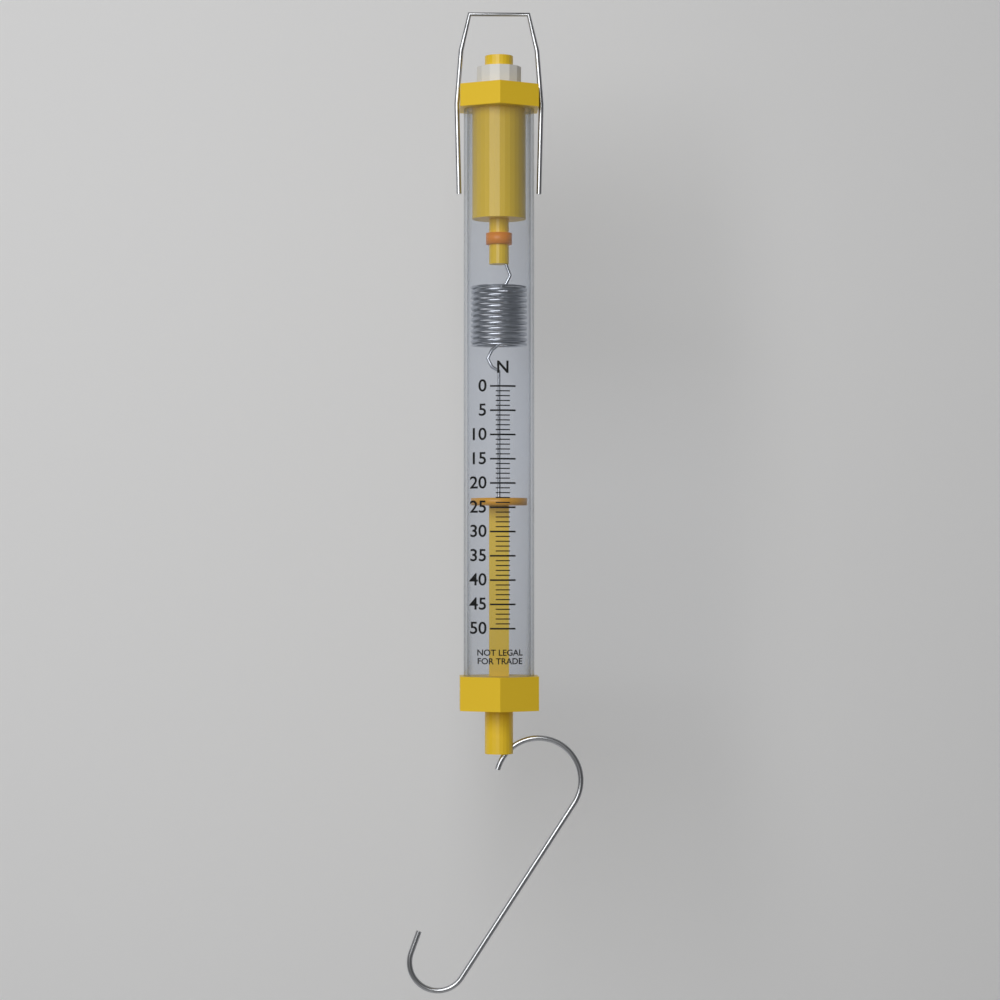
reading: 23 N
